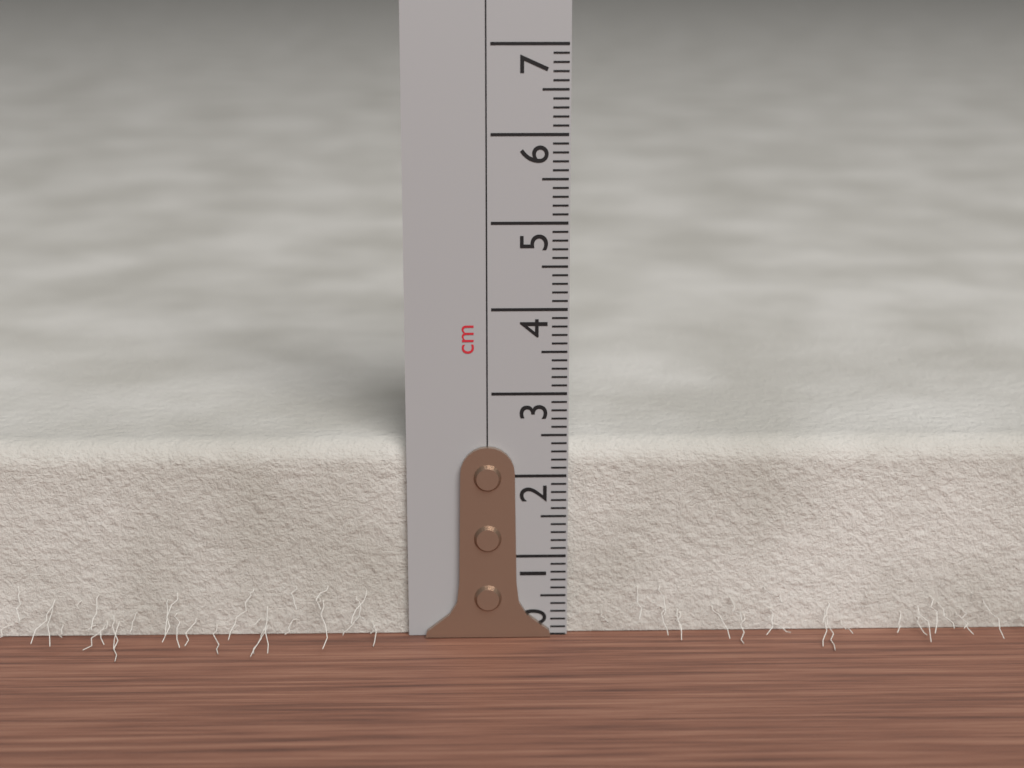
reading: 2.4 cm
